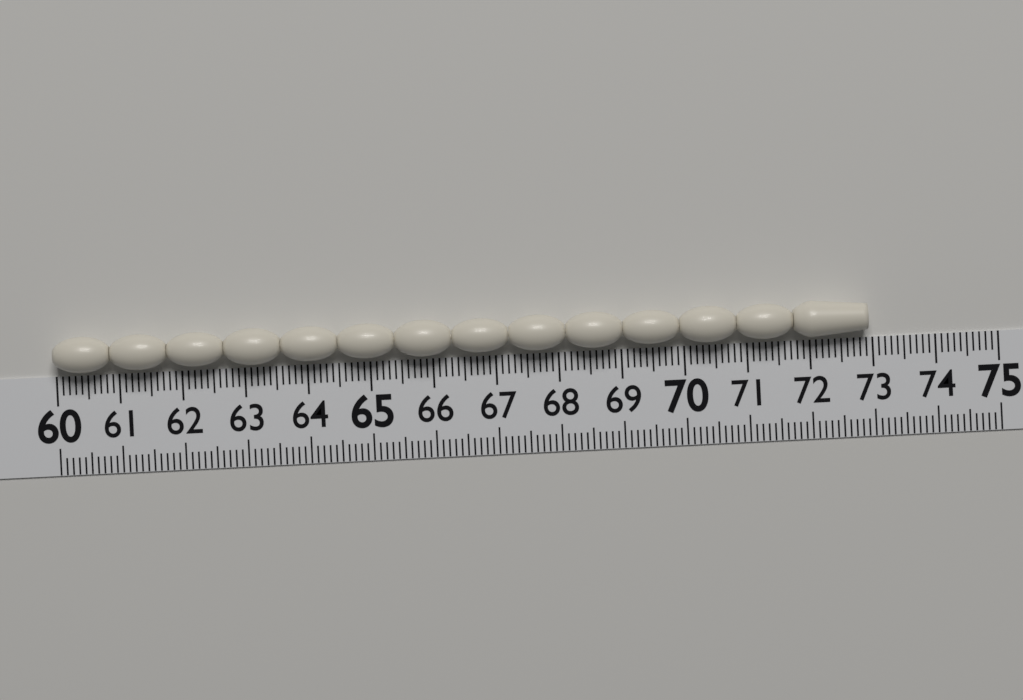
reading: 72.9 (no unit)
